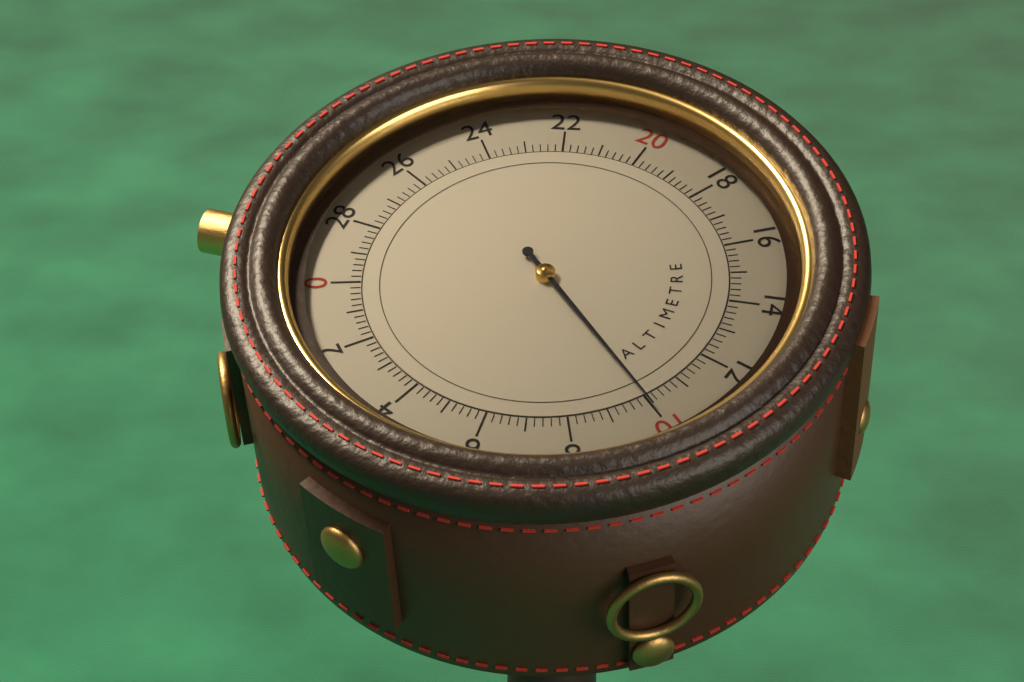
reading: 10.0 (no unit)
